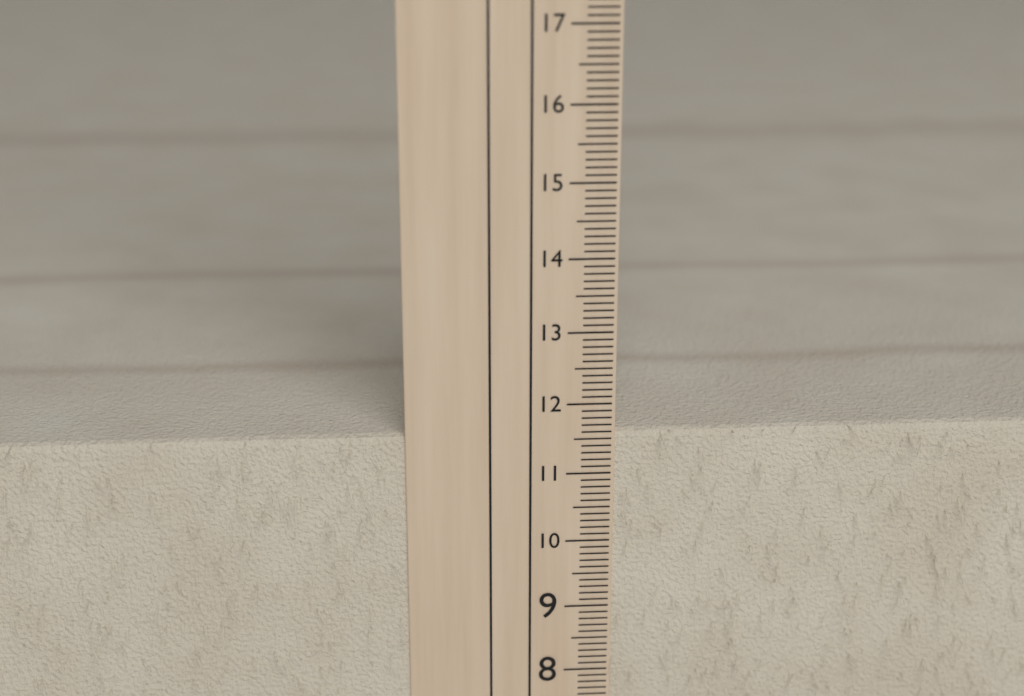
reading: 11.6 cm
